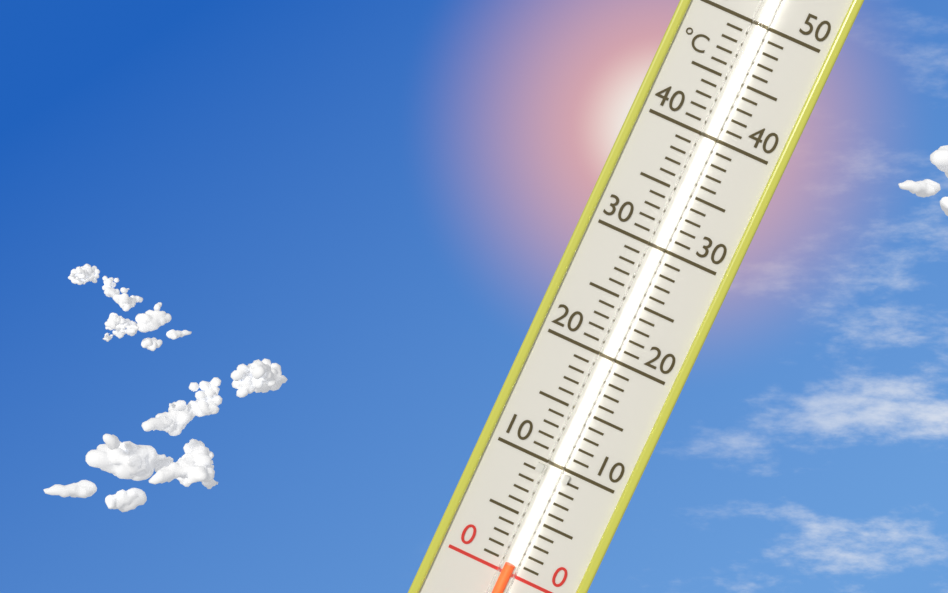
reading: 1 °C
